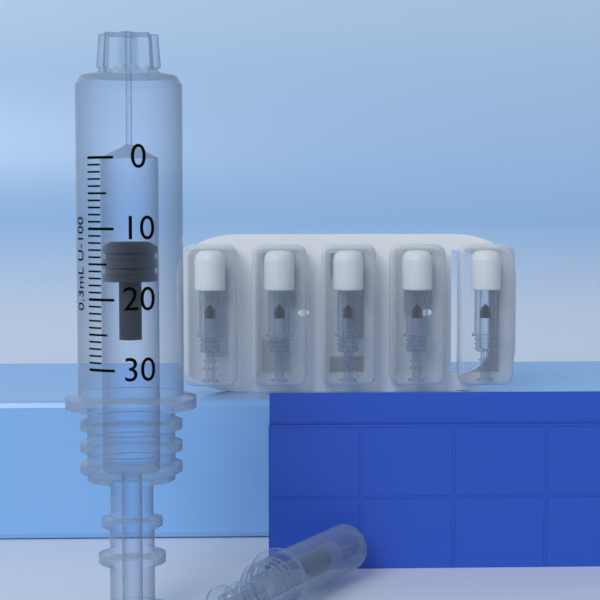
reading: 12 units
